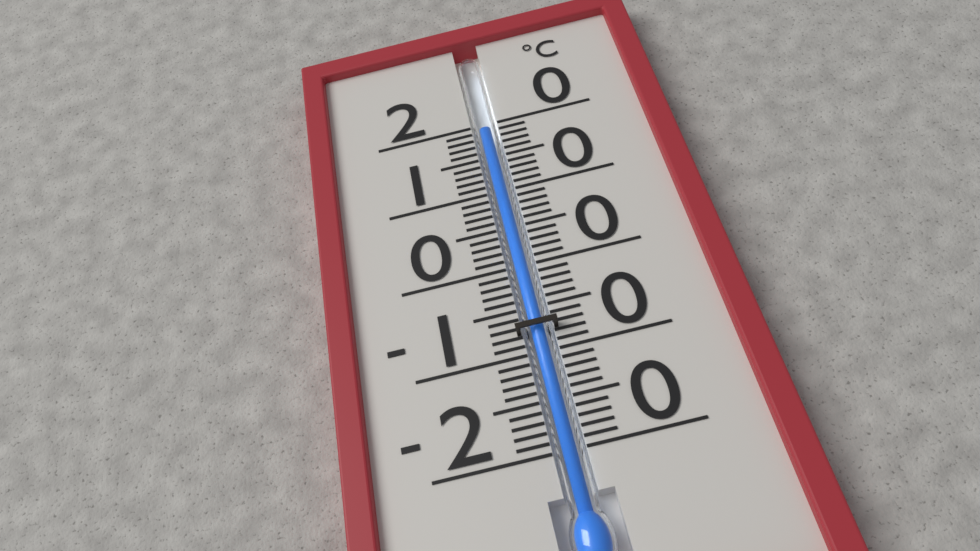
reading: 19 °C
